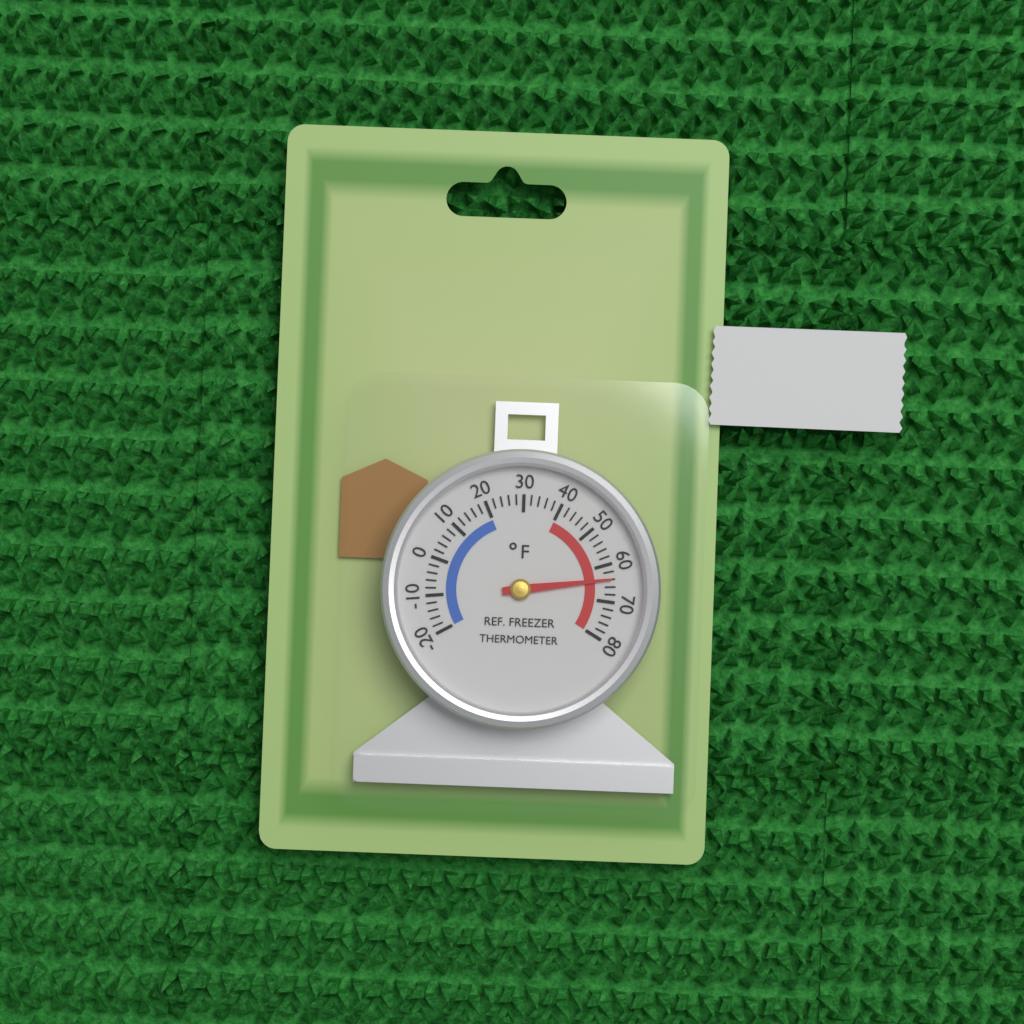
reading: 64 °F
